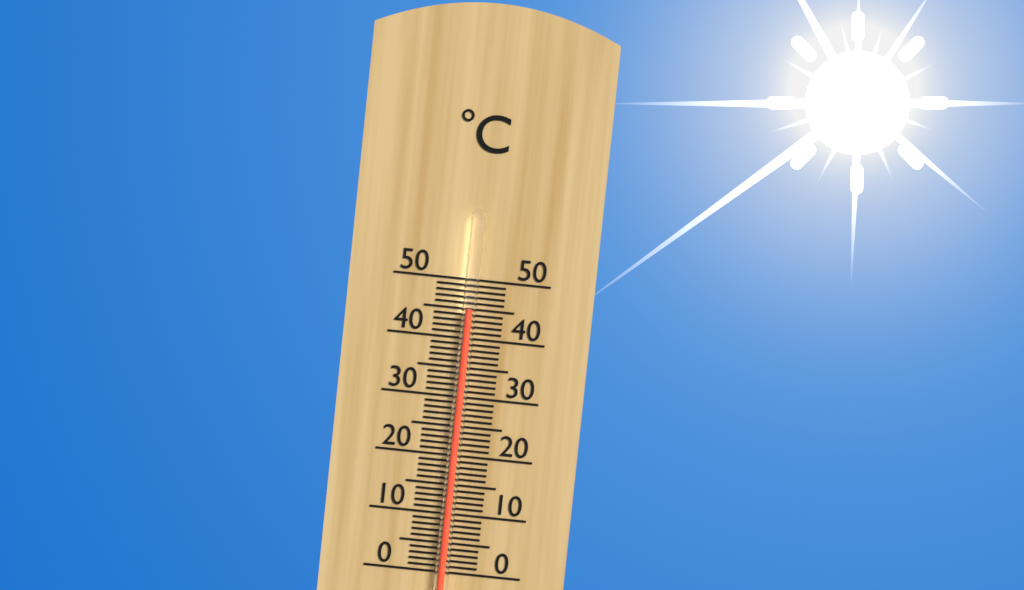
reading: 45 °C
